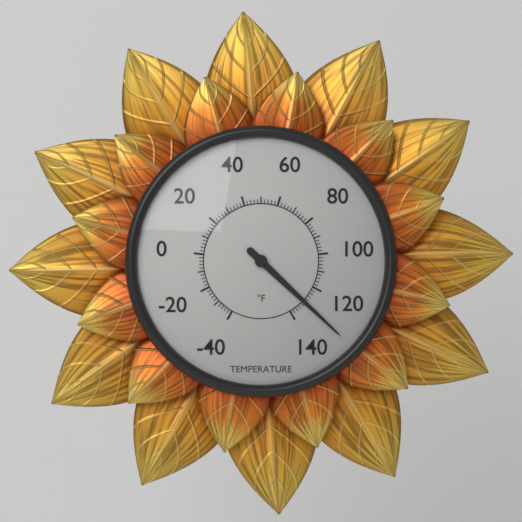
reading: 130 °F
